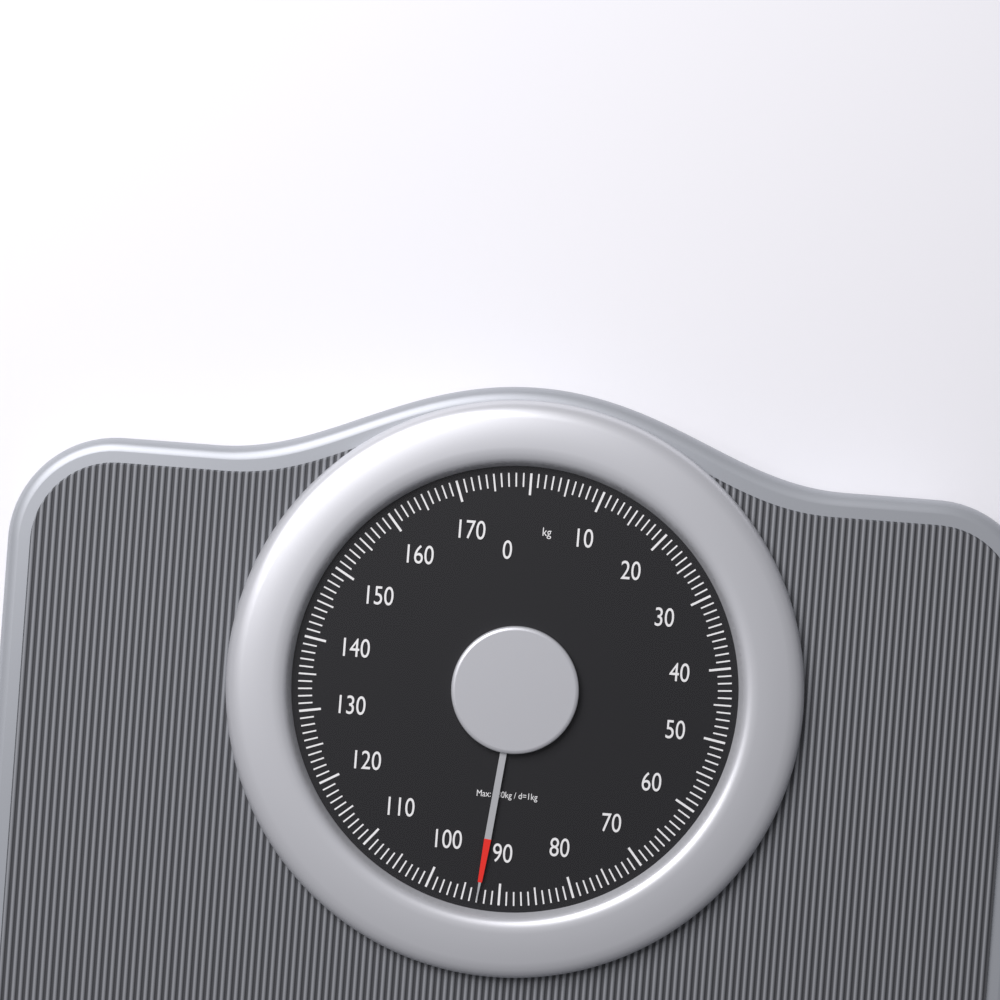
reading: 93 kg
